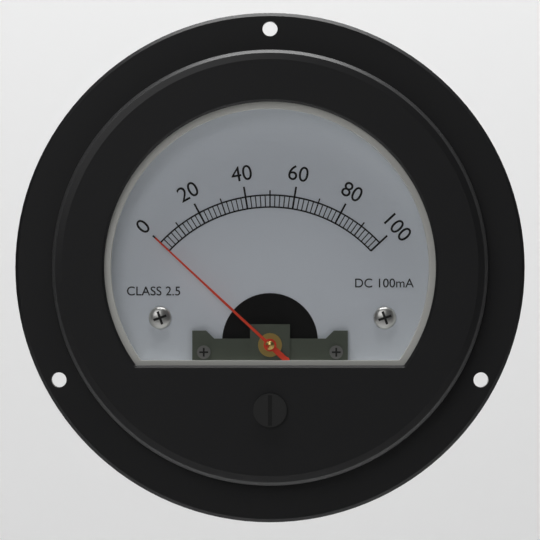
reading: 0 mA
